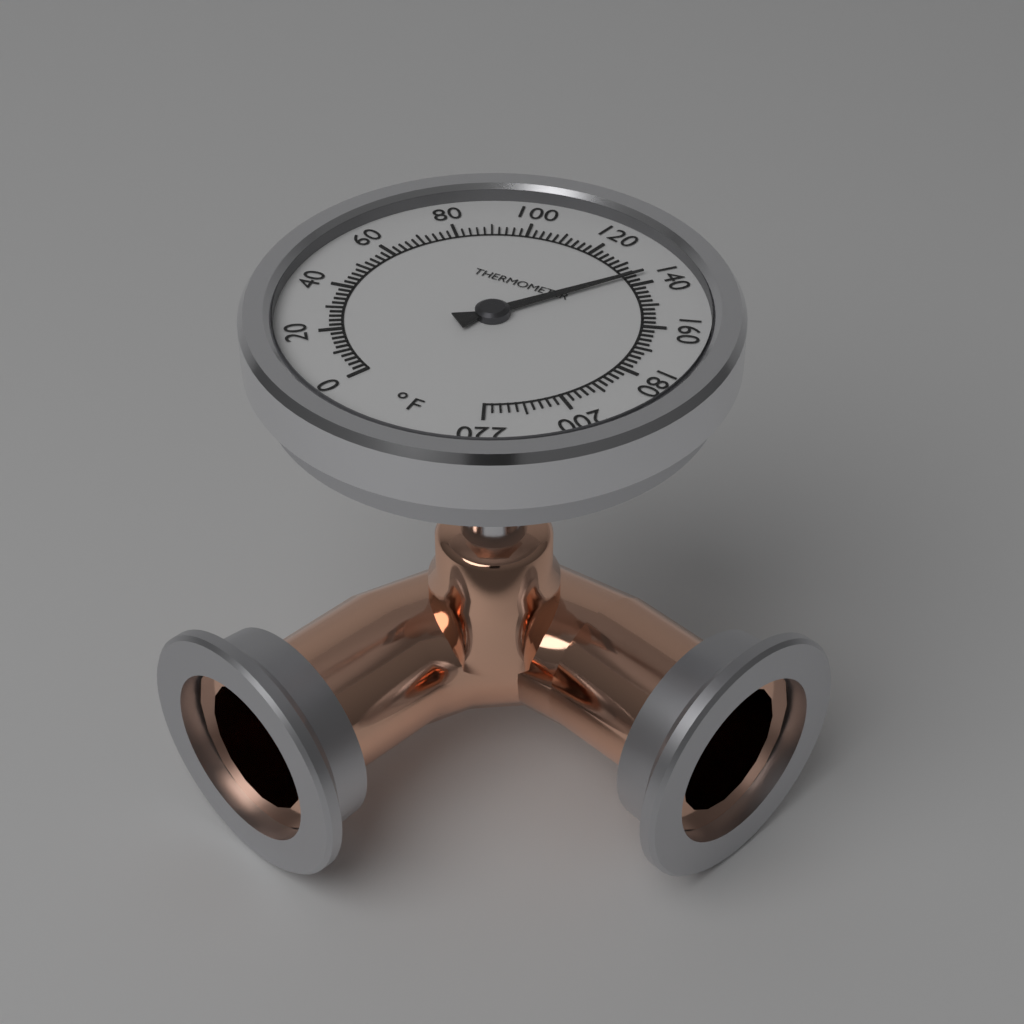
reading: 136 °F
